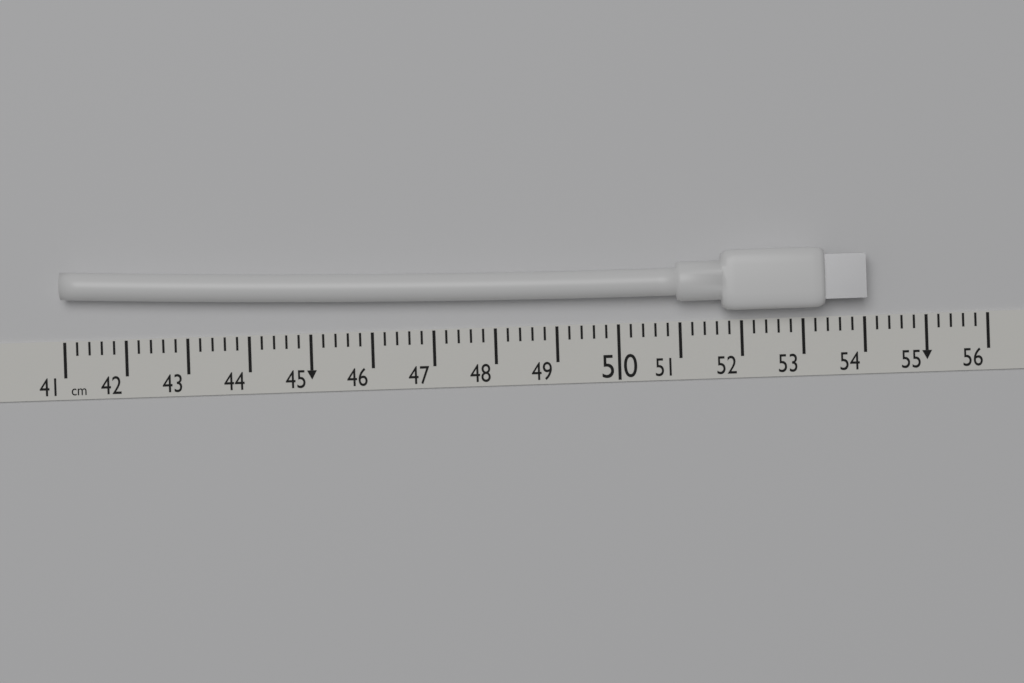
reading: 54.0 cm
